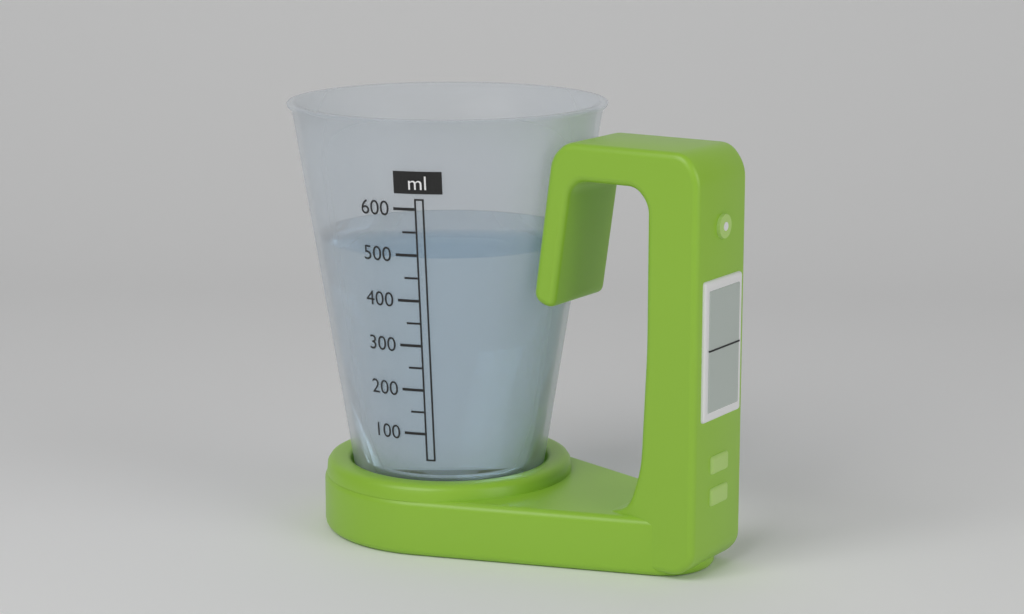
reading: 500 ml
